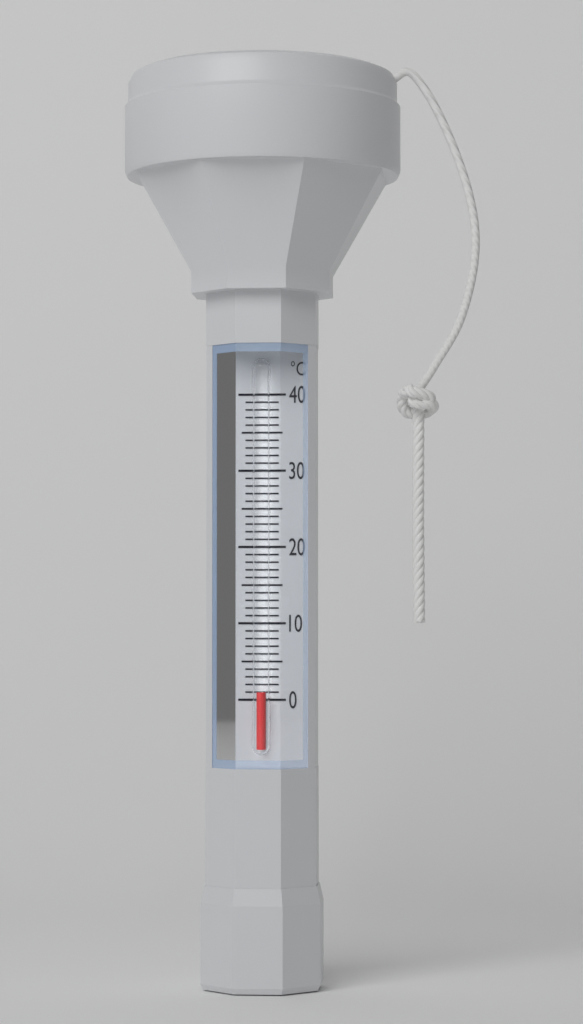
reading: 1 °C
